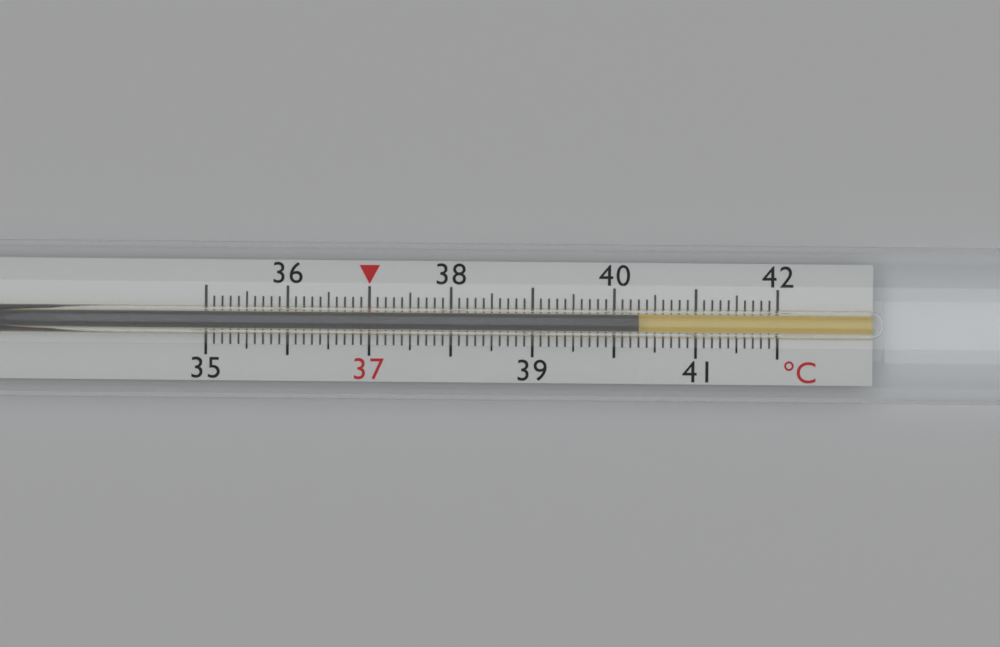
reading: 40.3 °C
